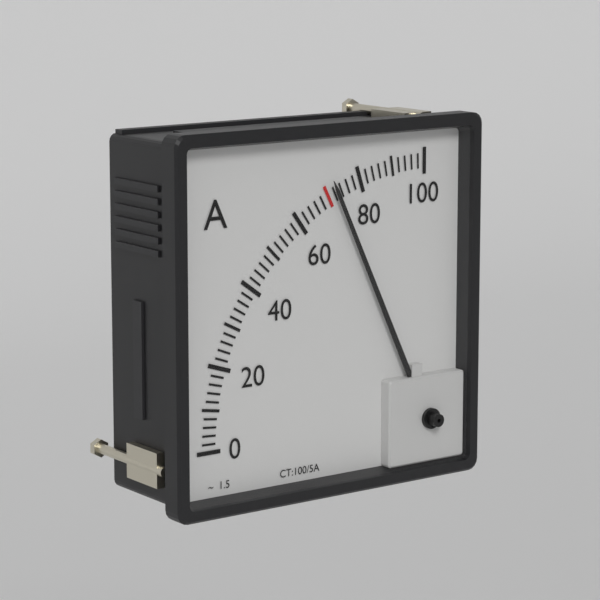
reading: 72 A
